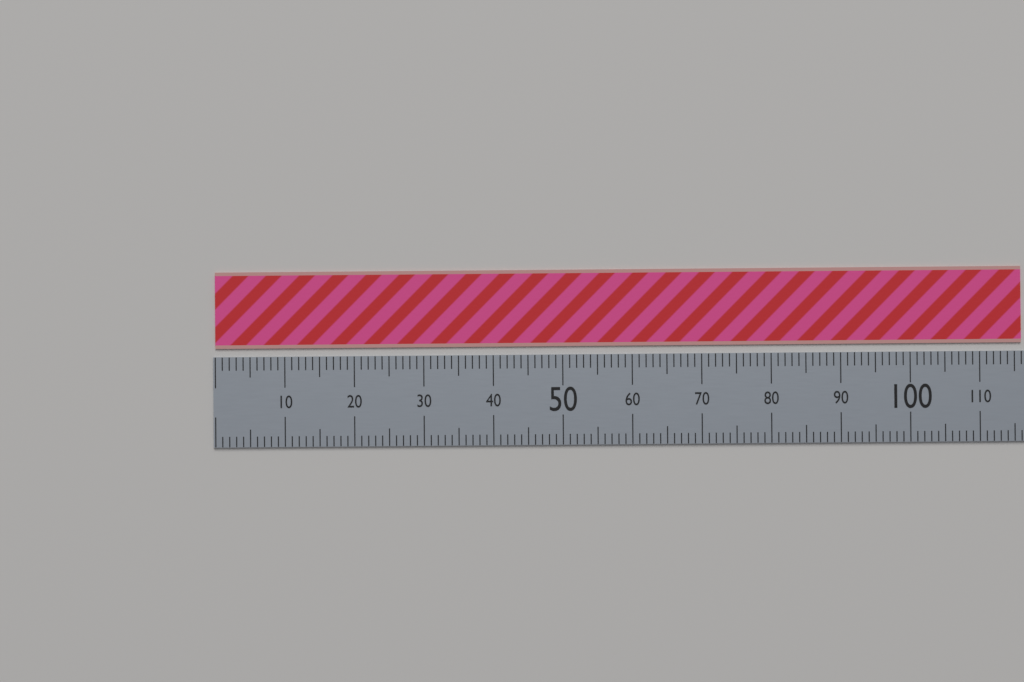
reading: 116 (no unit)
